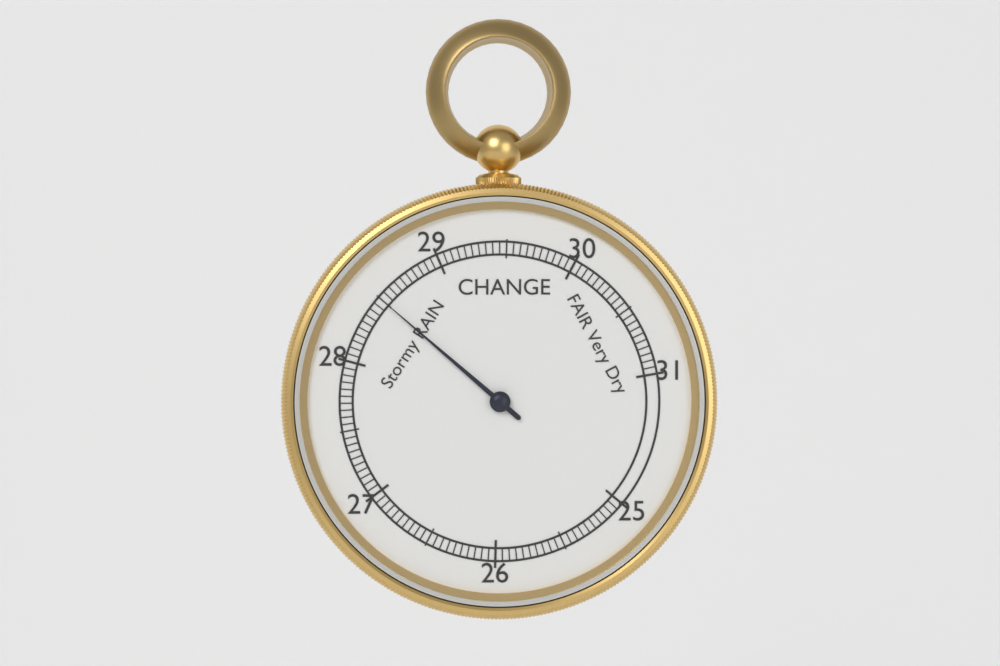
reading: 28.50 inHg
